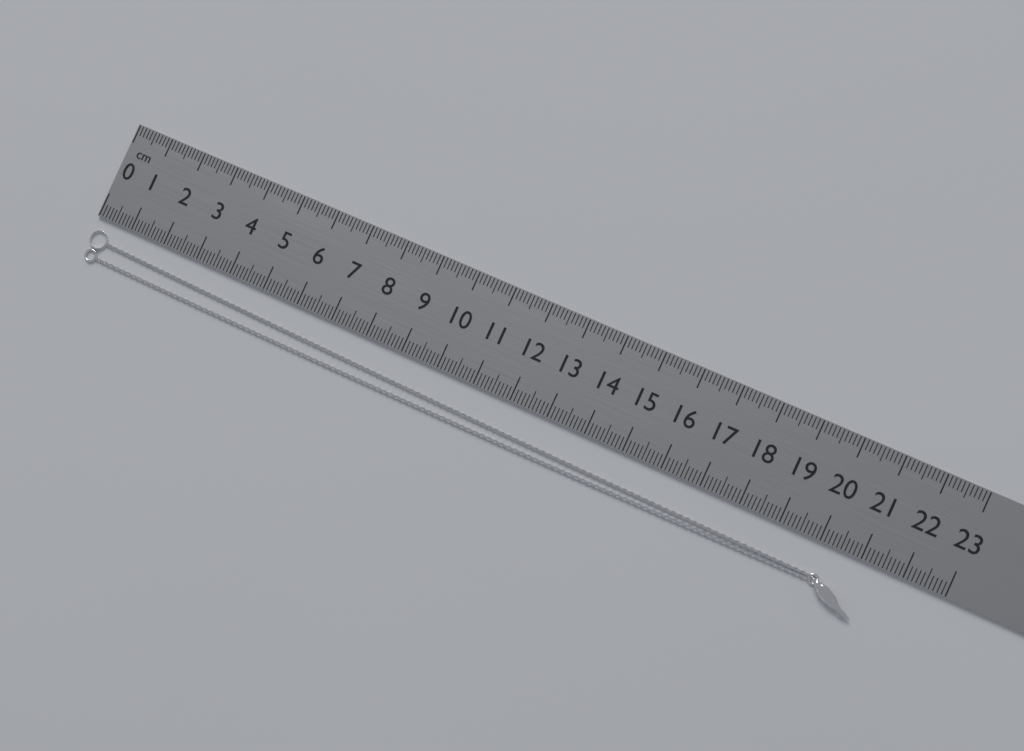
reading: 21.3 cm
